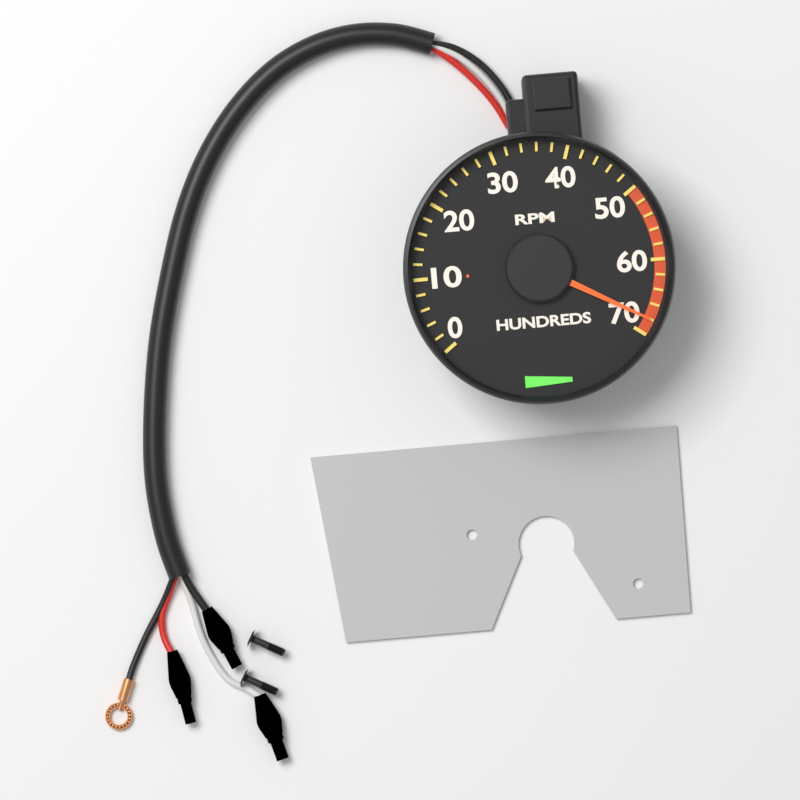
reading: 6800 RPM
